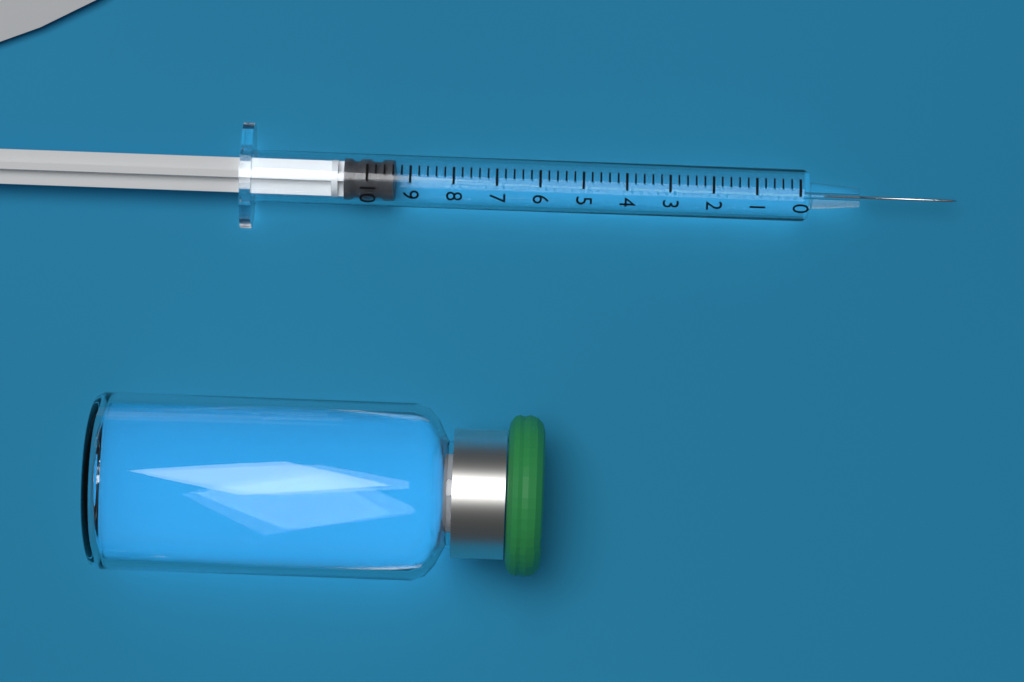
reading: 9.4 (no unit)
